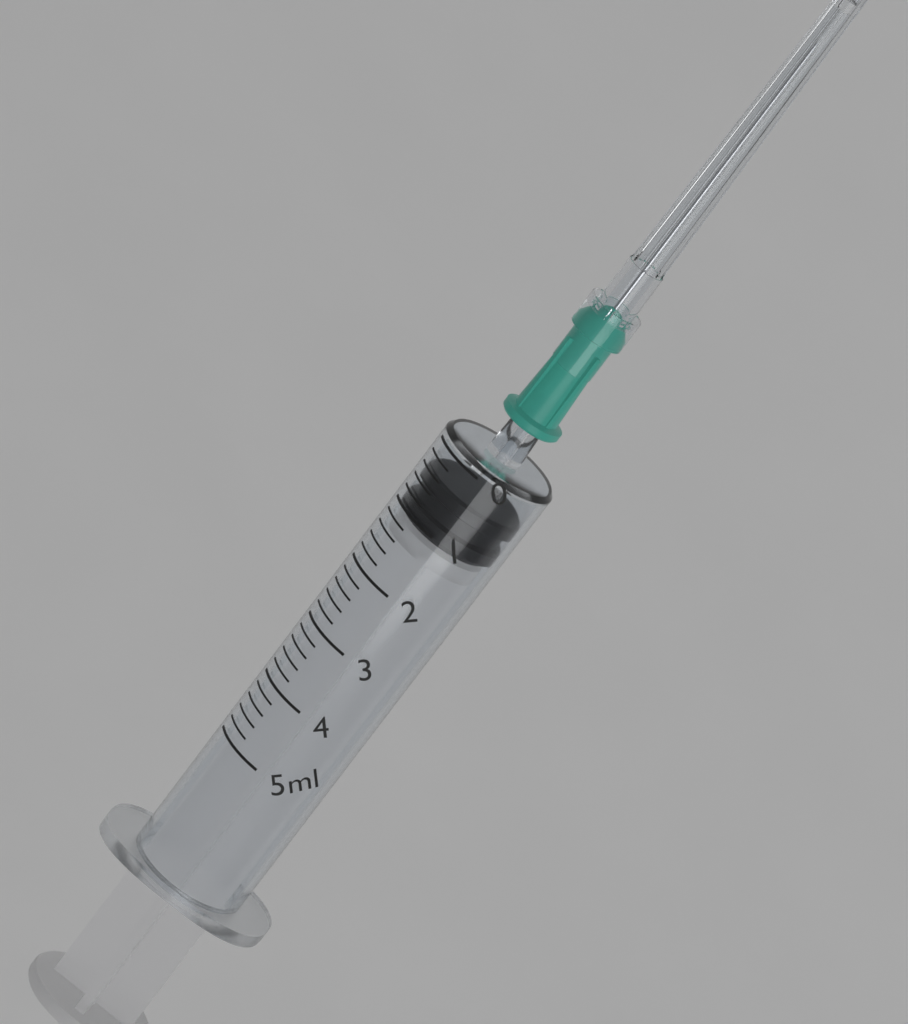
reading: 0.4 ml
